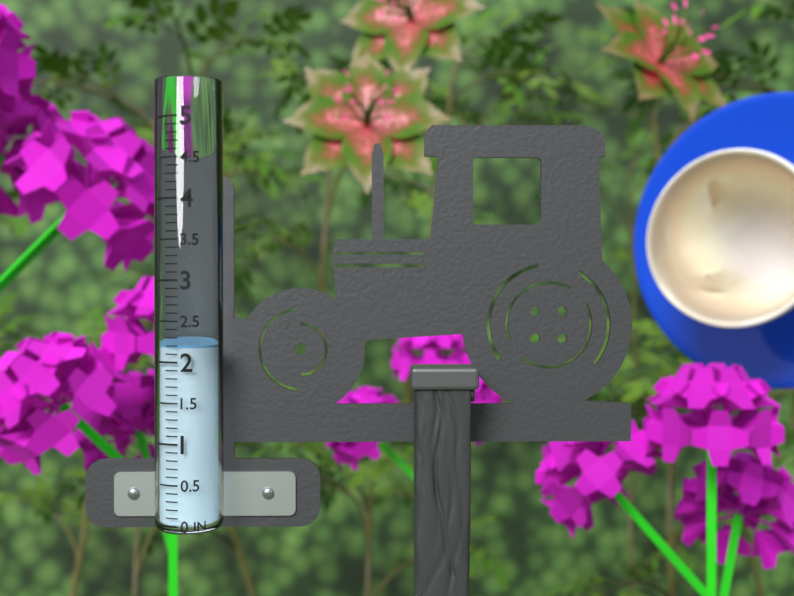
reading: 2.2 in
